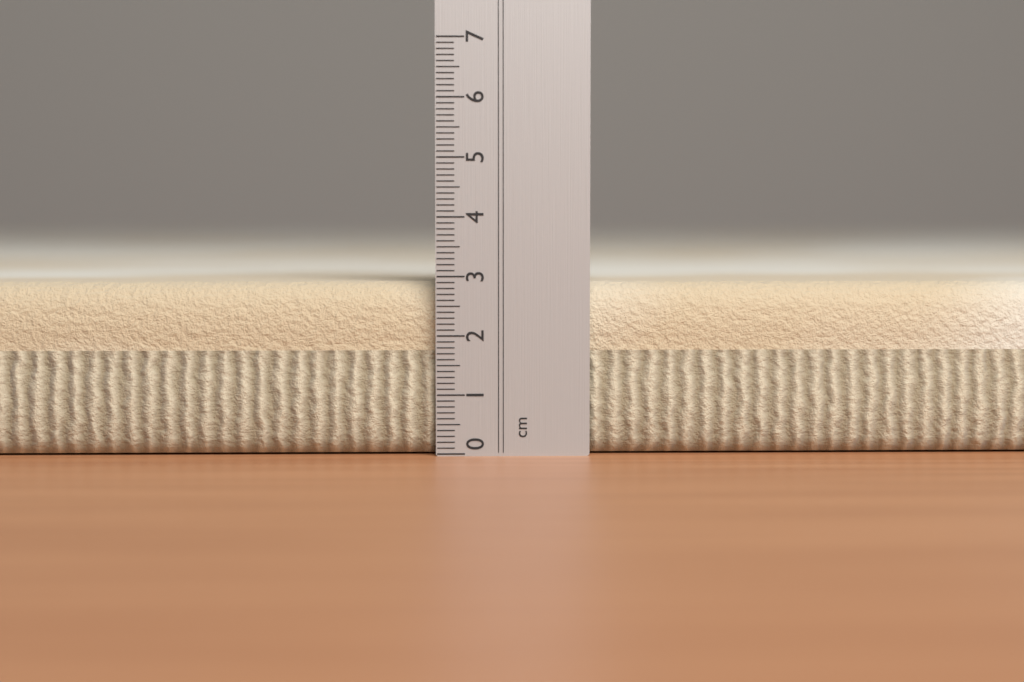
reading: 2.9 cm
